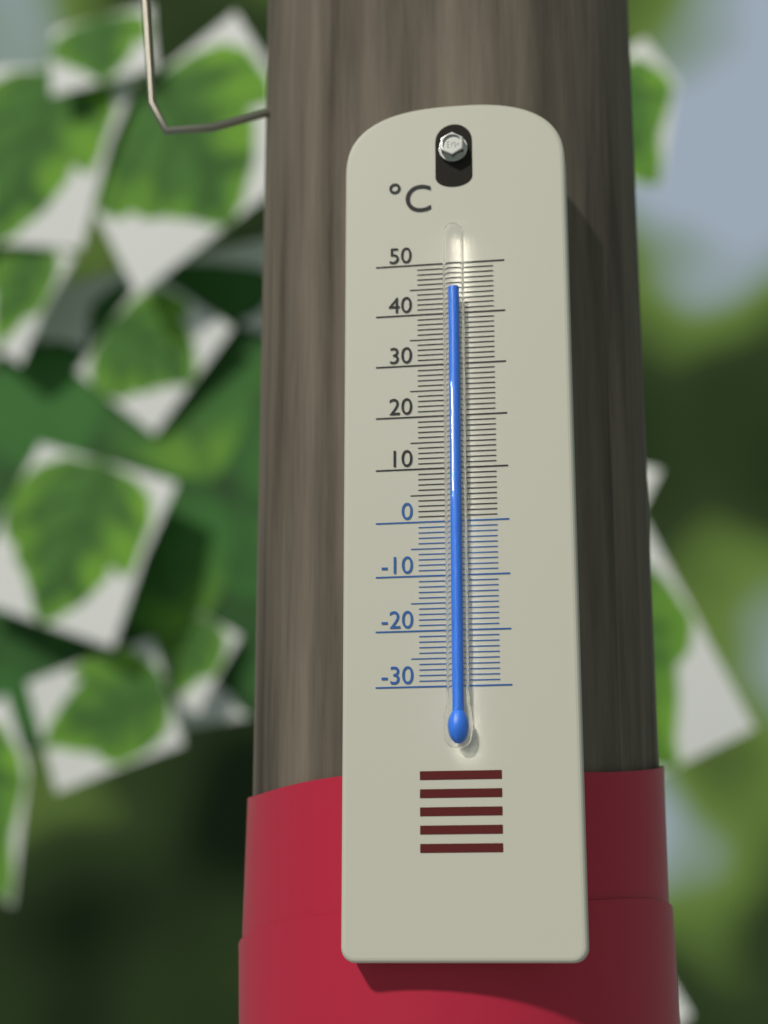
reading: 44 °C
